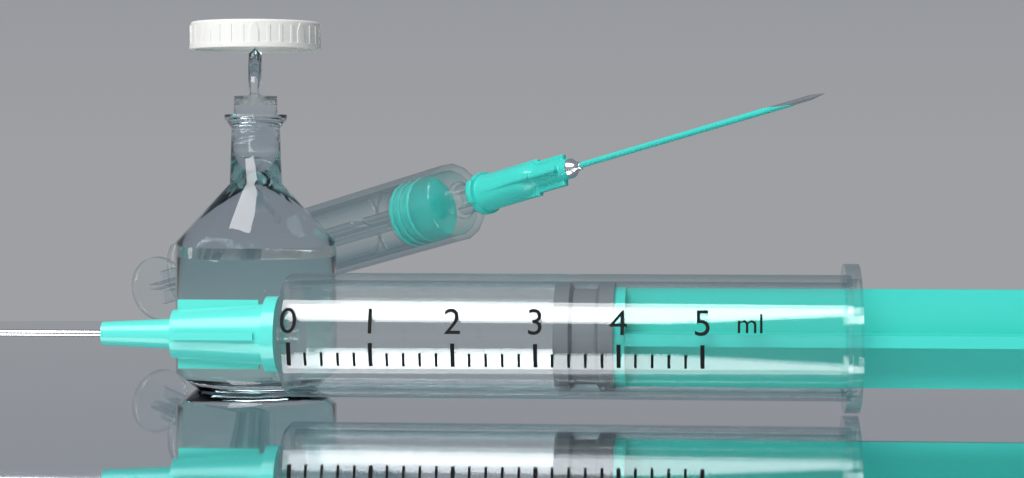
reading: 3.2 ml
